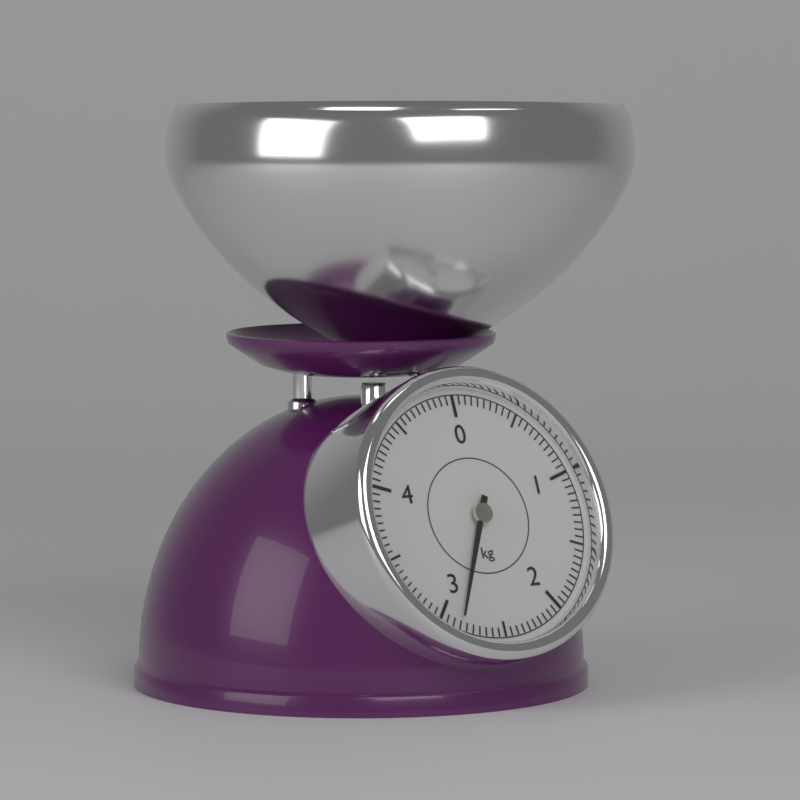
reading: 2.85 kg
